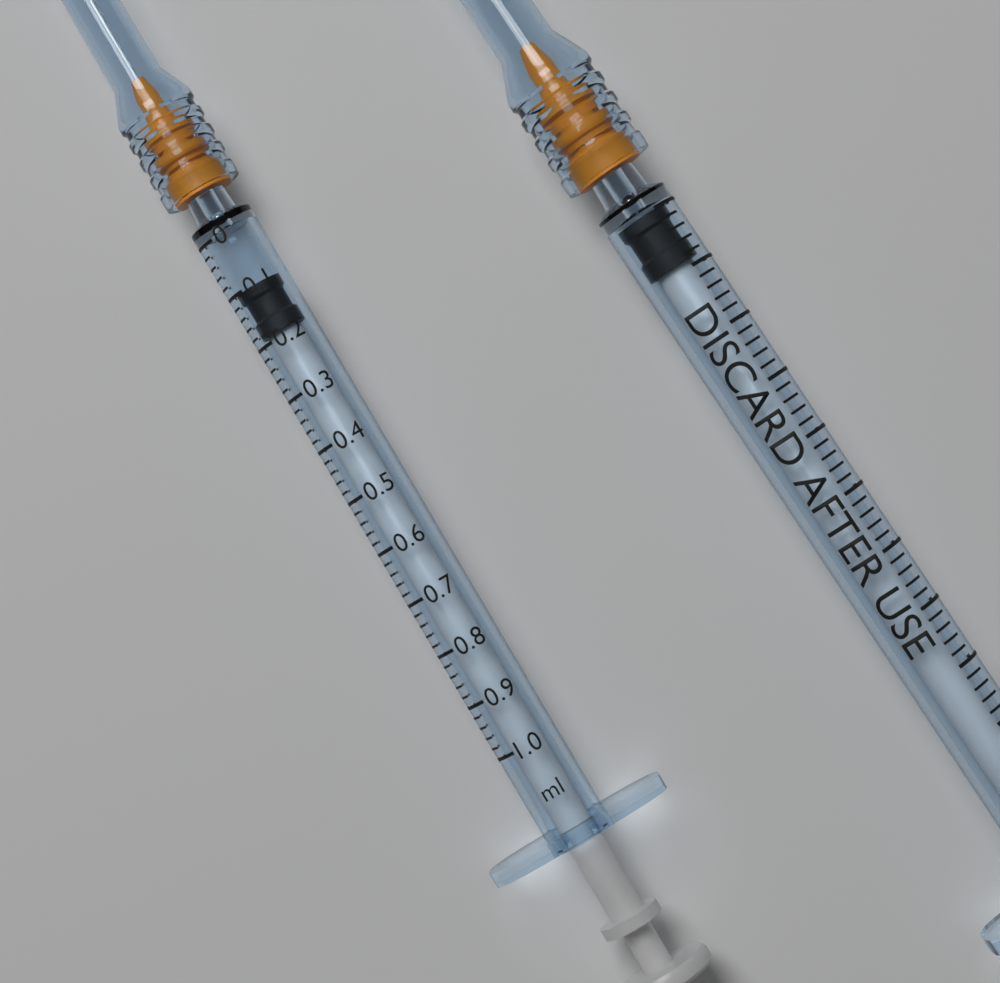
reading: 0.10 ml
